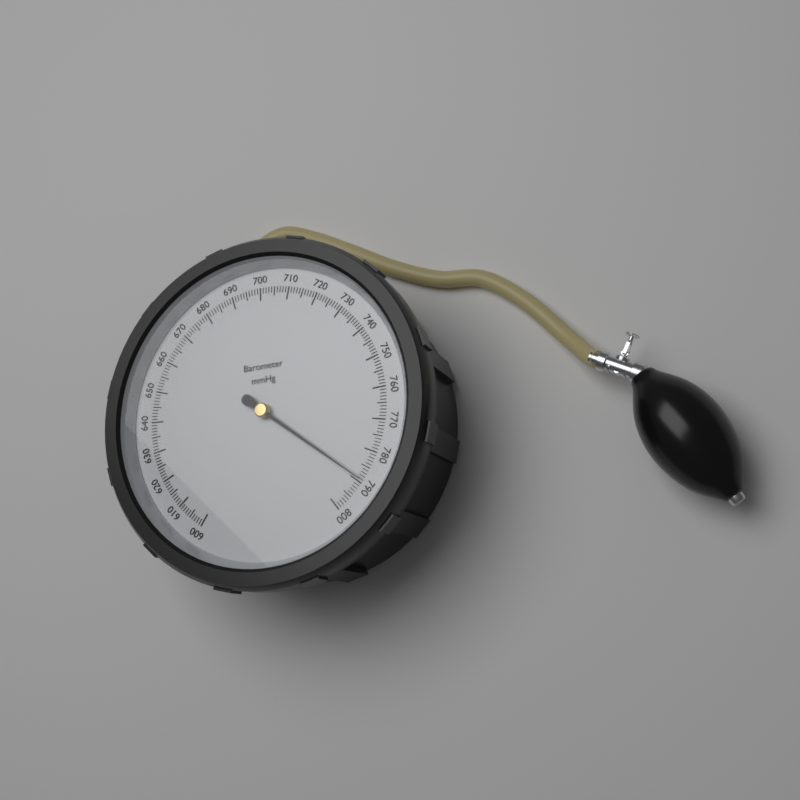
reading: 789 mmHg
